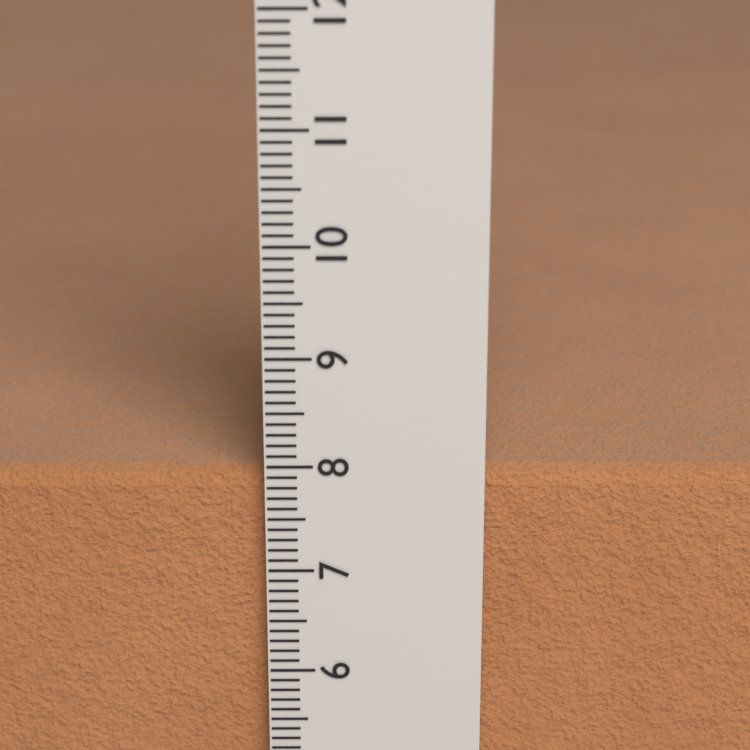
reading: 7.9 cm
